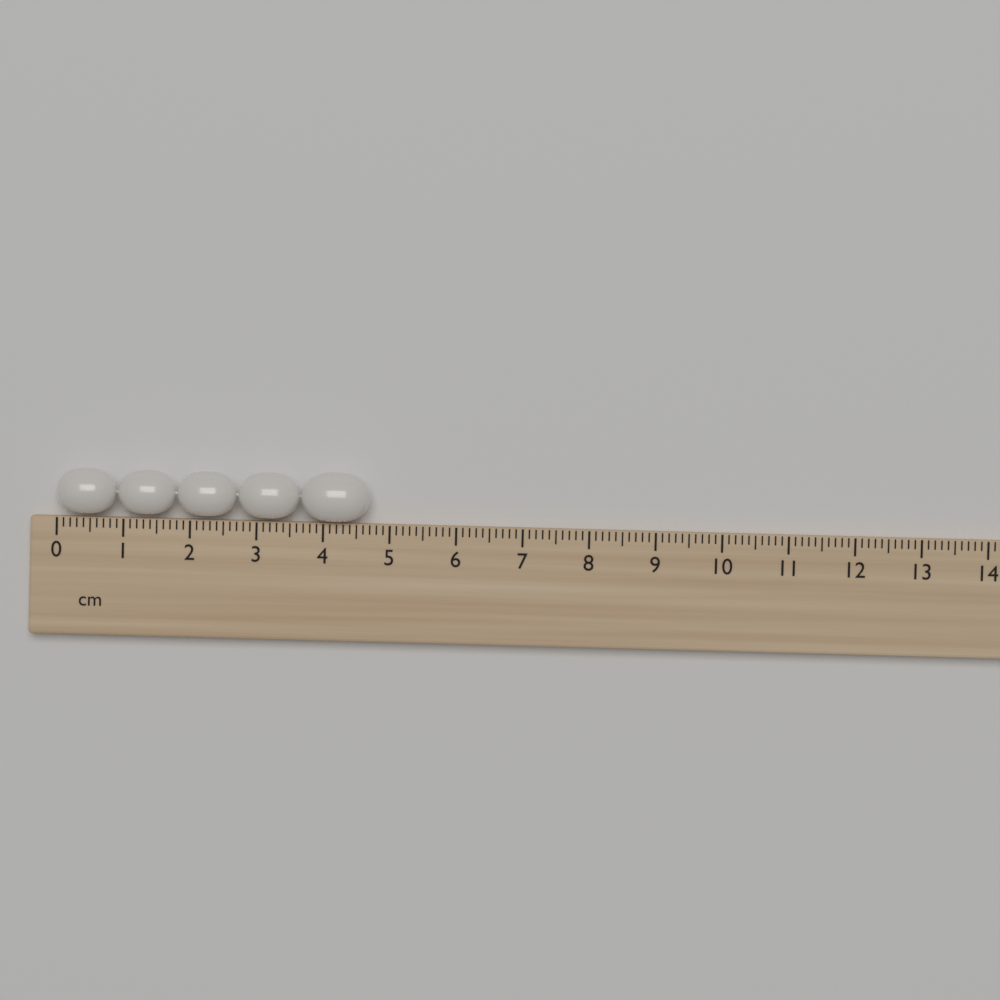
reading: 4.7 cm
